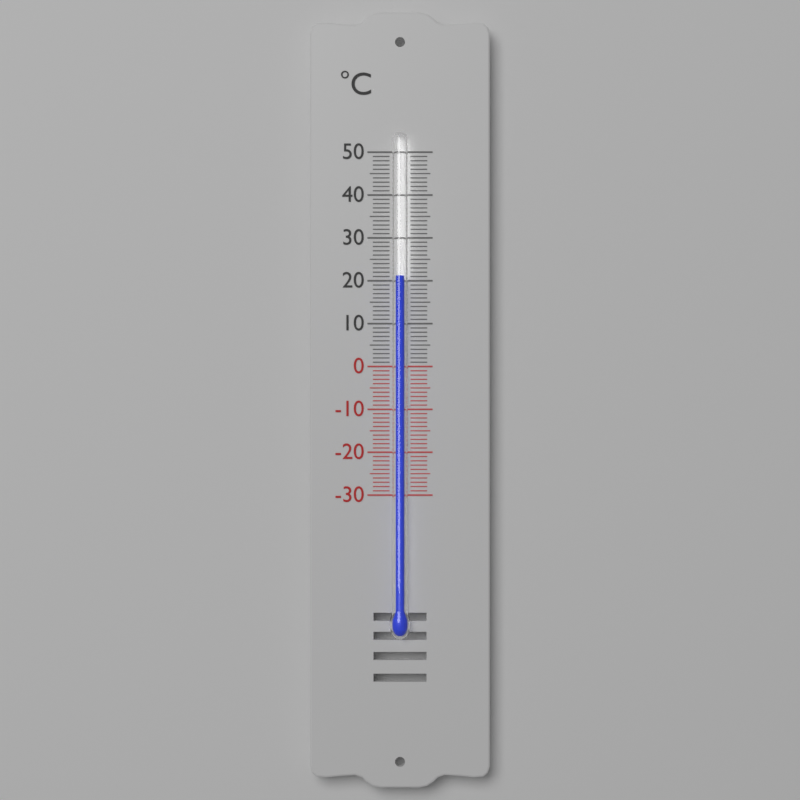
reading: 21 °C
